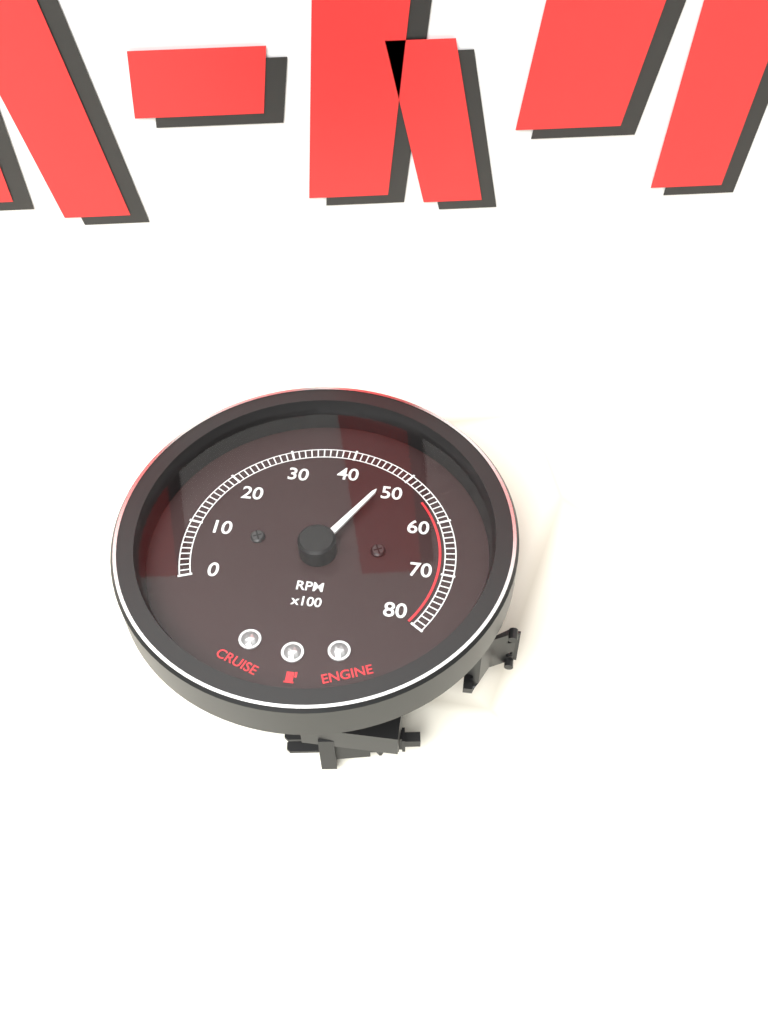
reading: 4800 RPM
